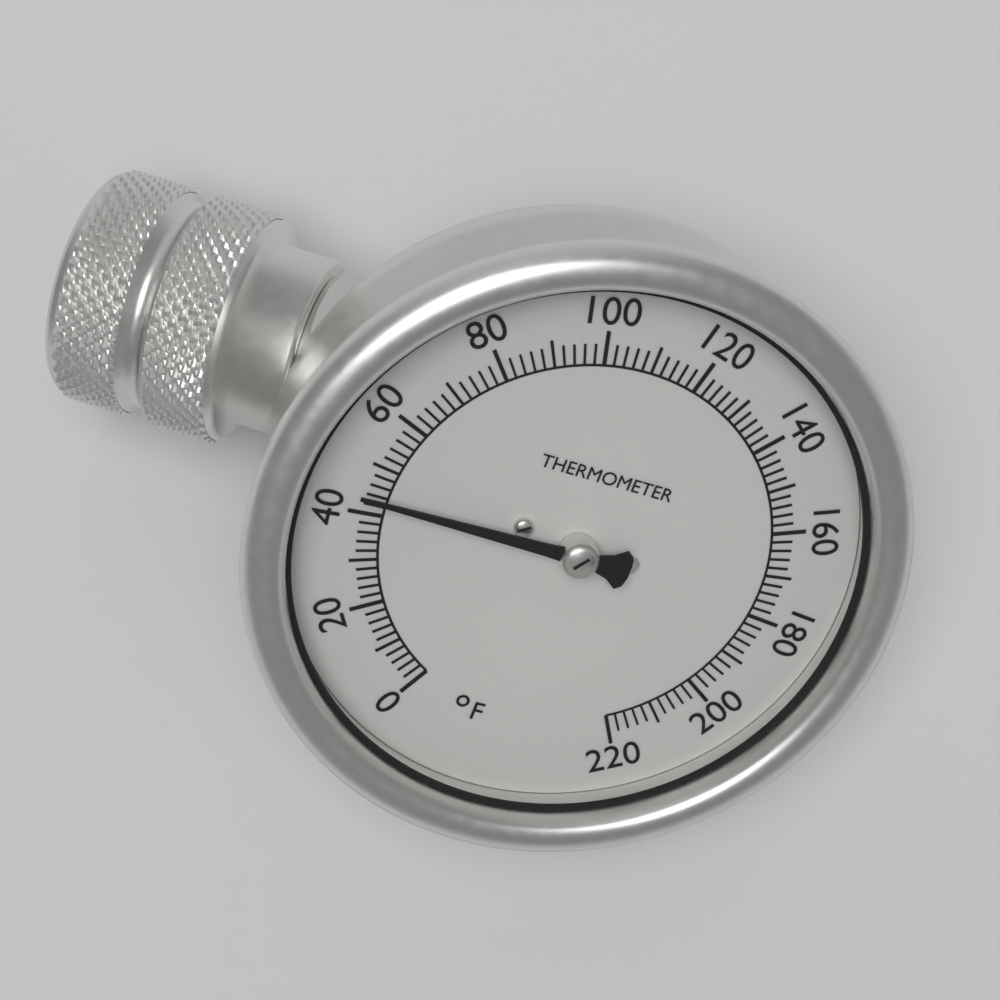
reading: 44 °F
